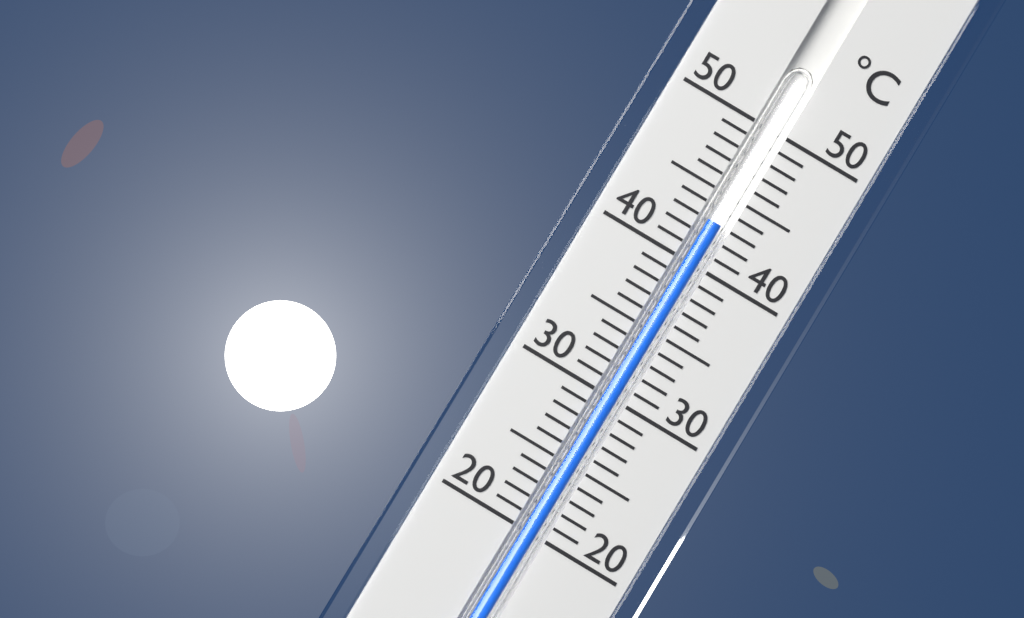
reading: 43 °C
